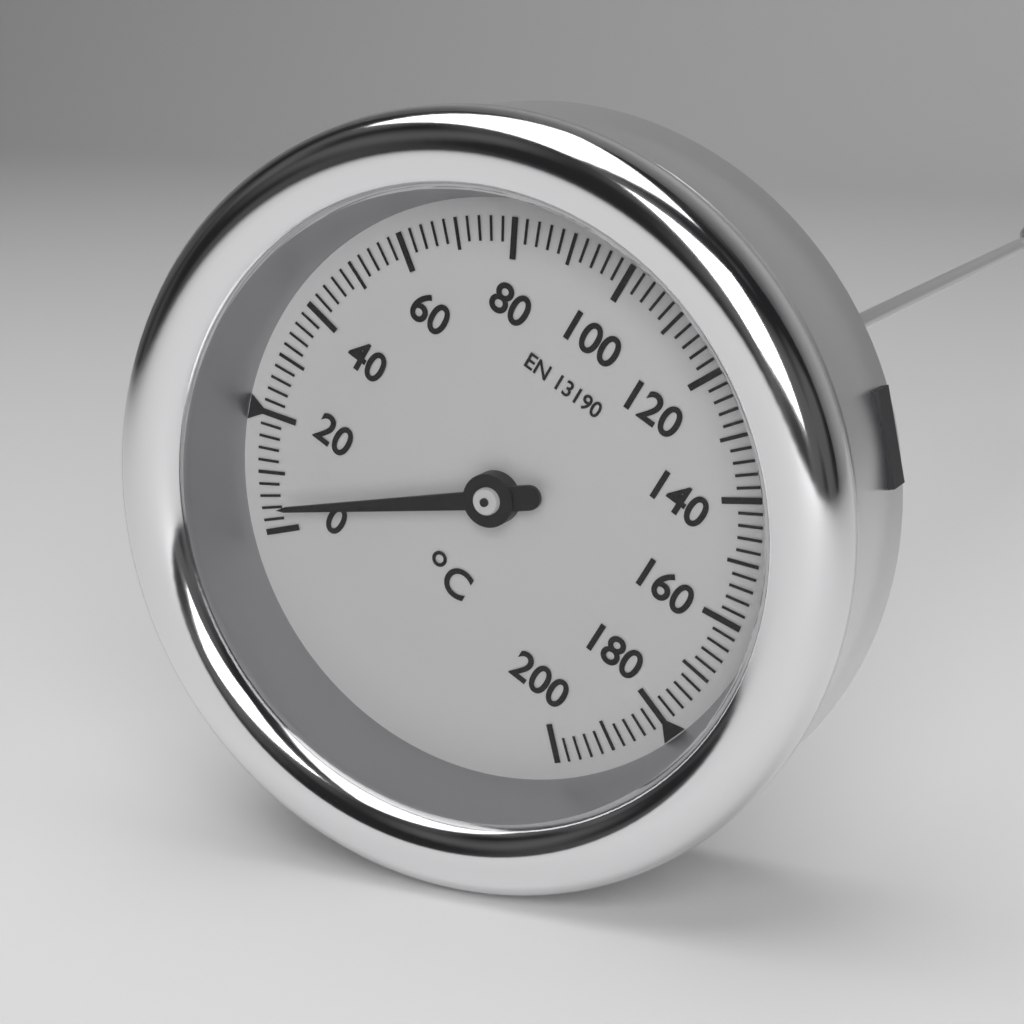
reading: 4 °C
